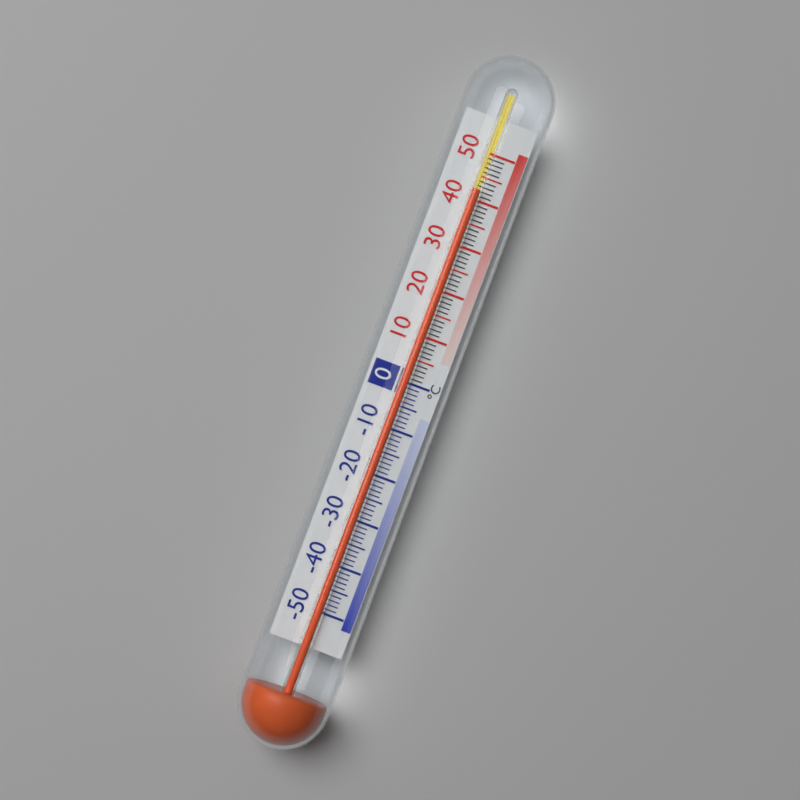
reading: 42 °C
